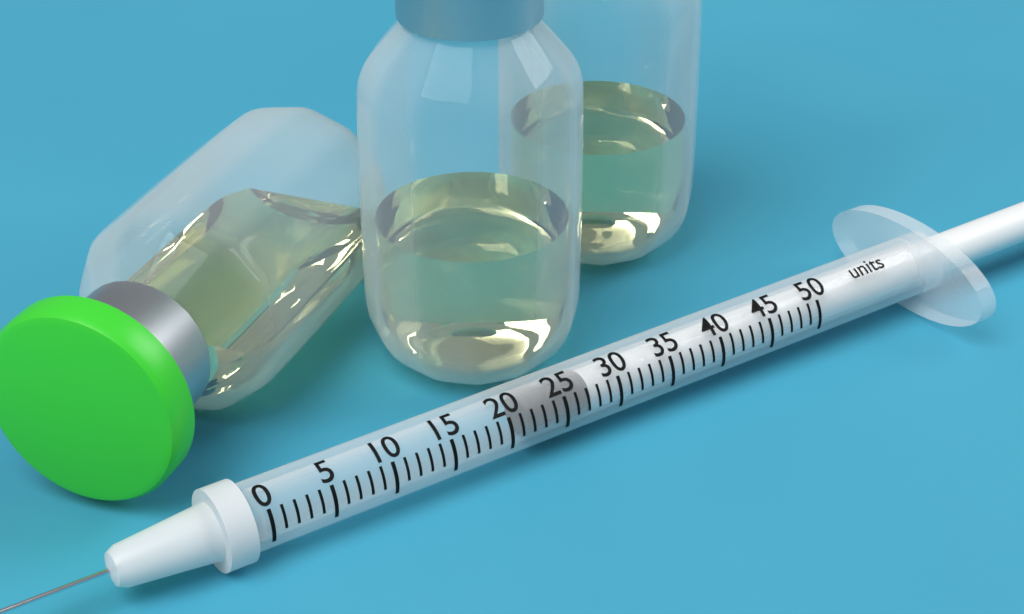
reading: 22 units
